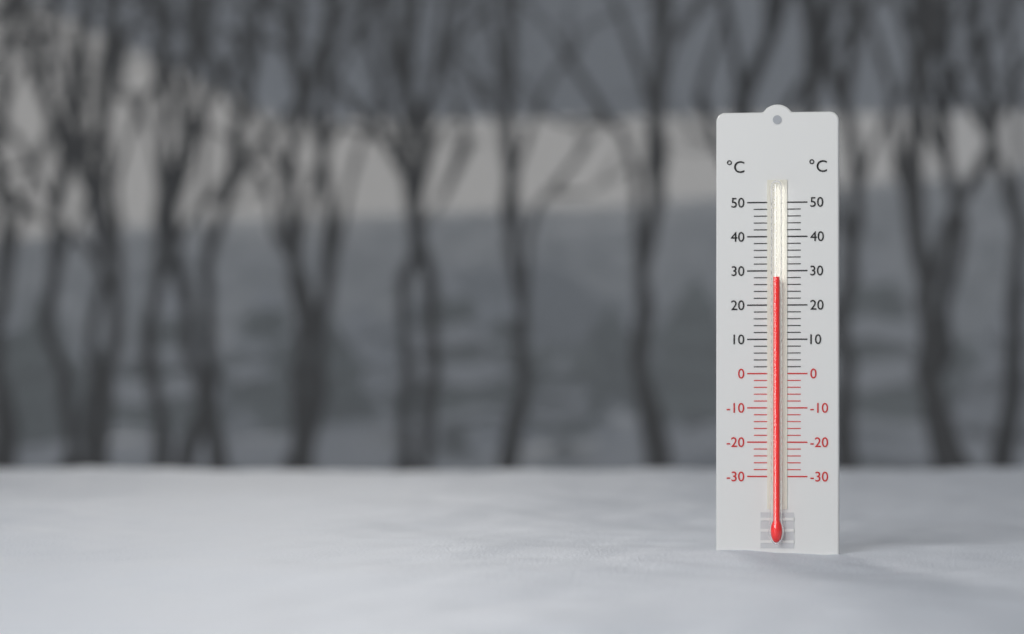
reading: 28 °C
